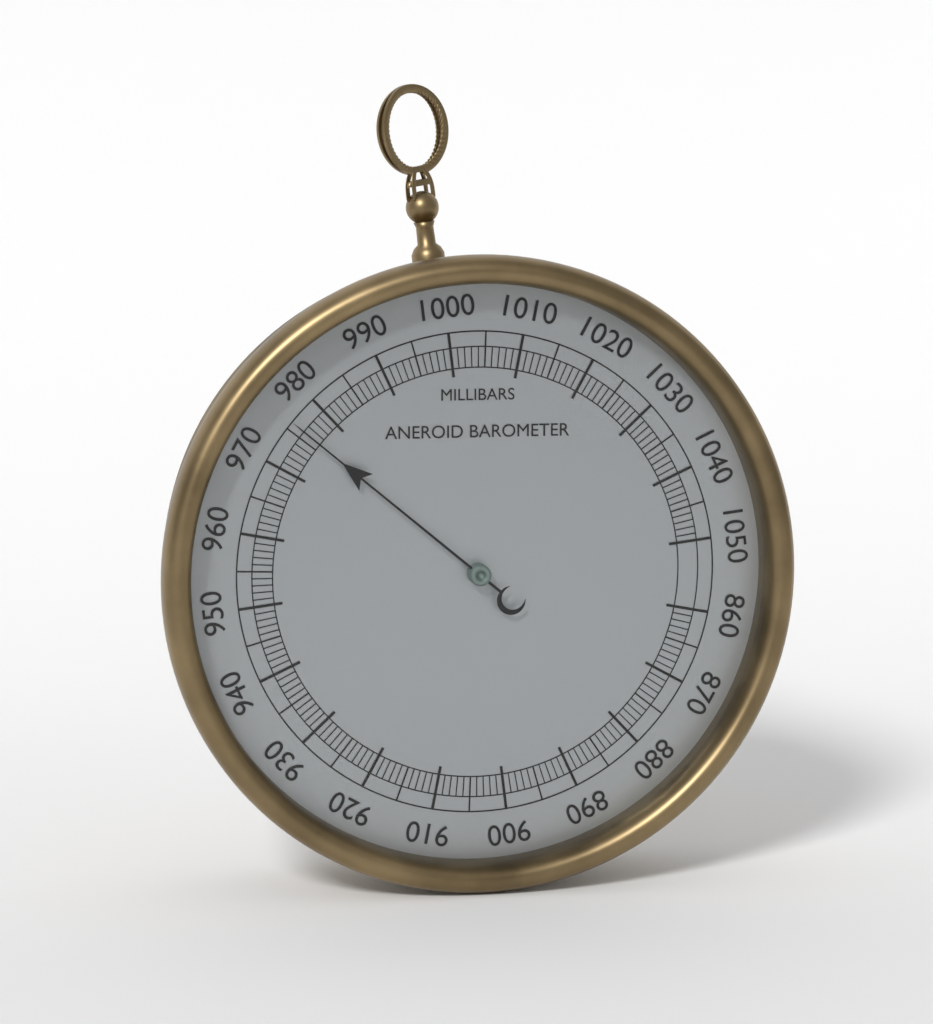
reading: 976 mbar
